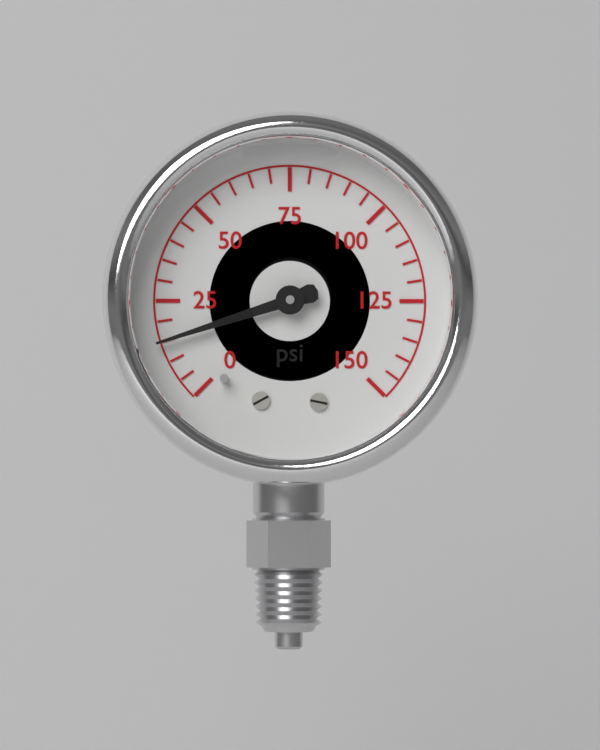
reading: 15 psi
